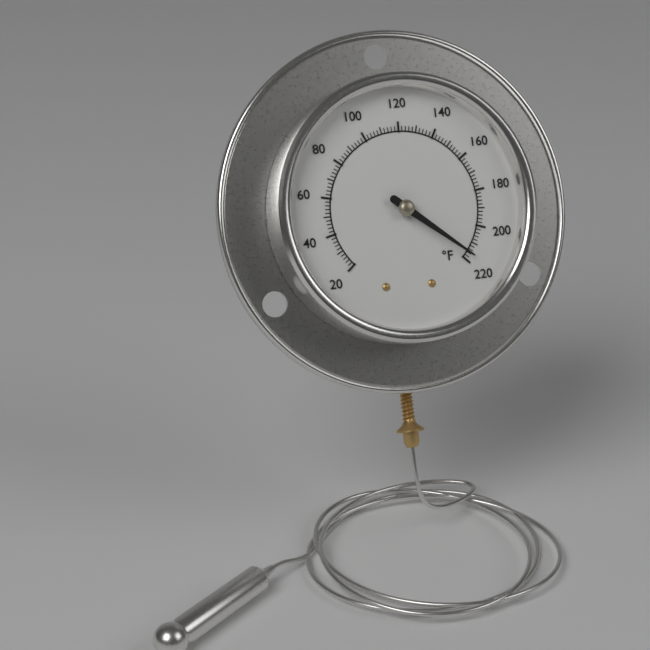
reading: 216 °F
